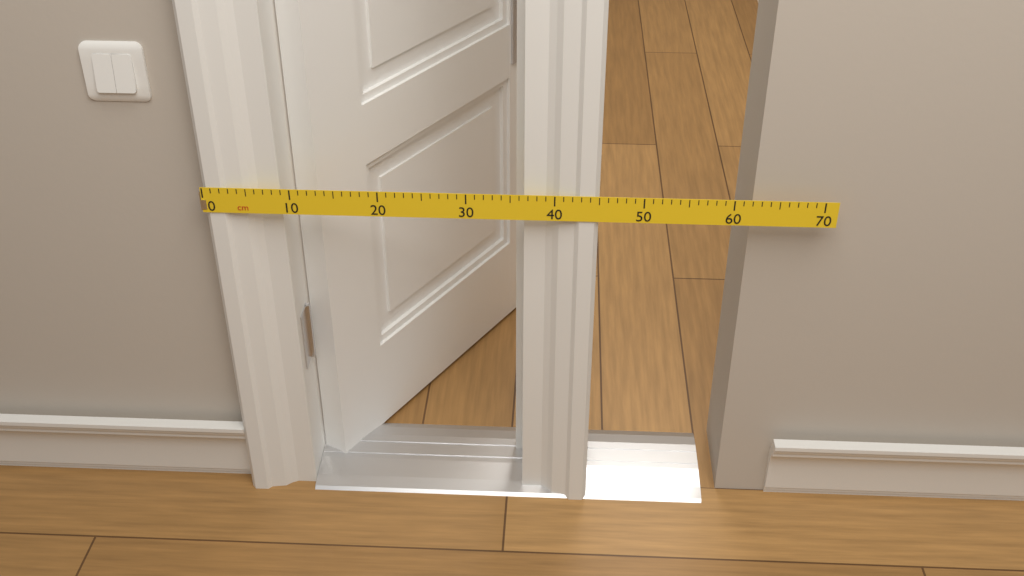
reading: 45 cm
